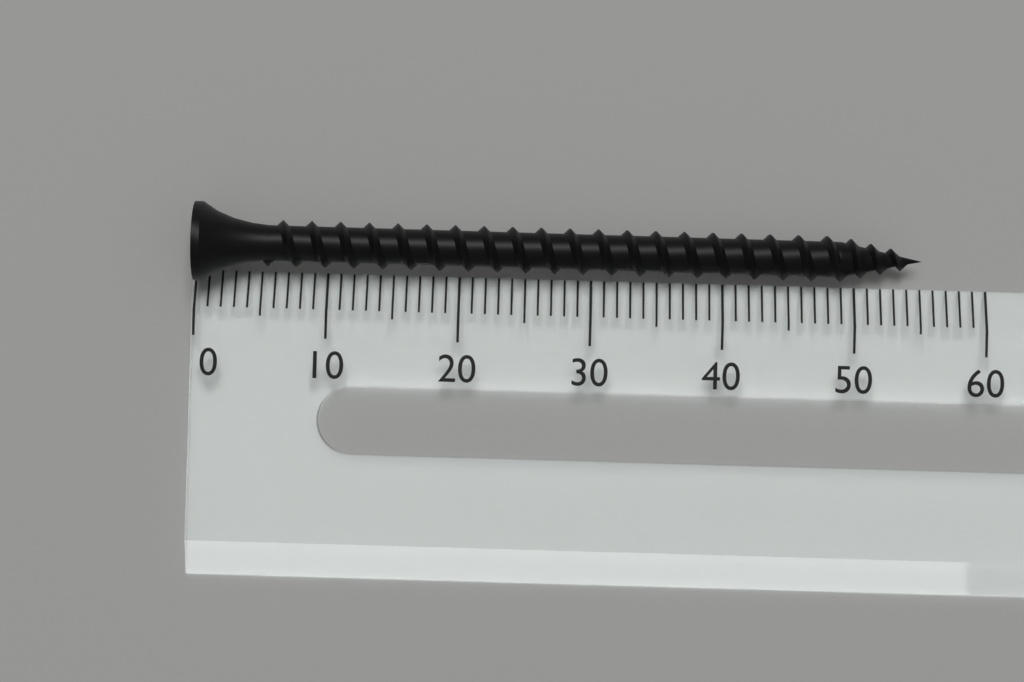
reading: 55 (no unit)
